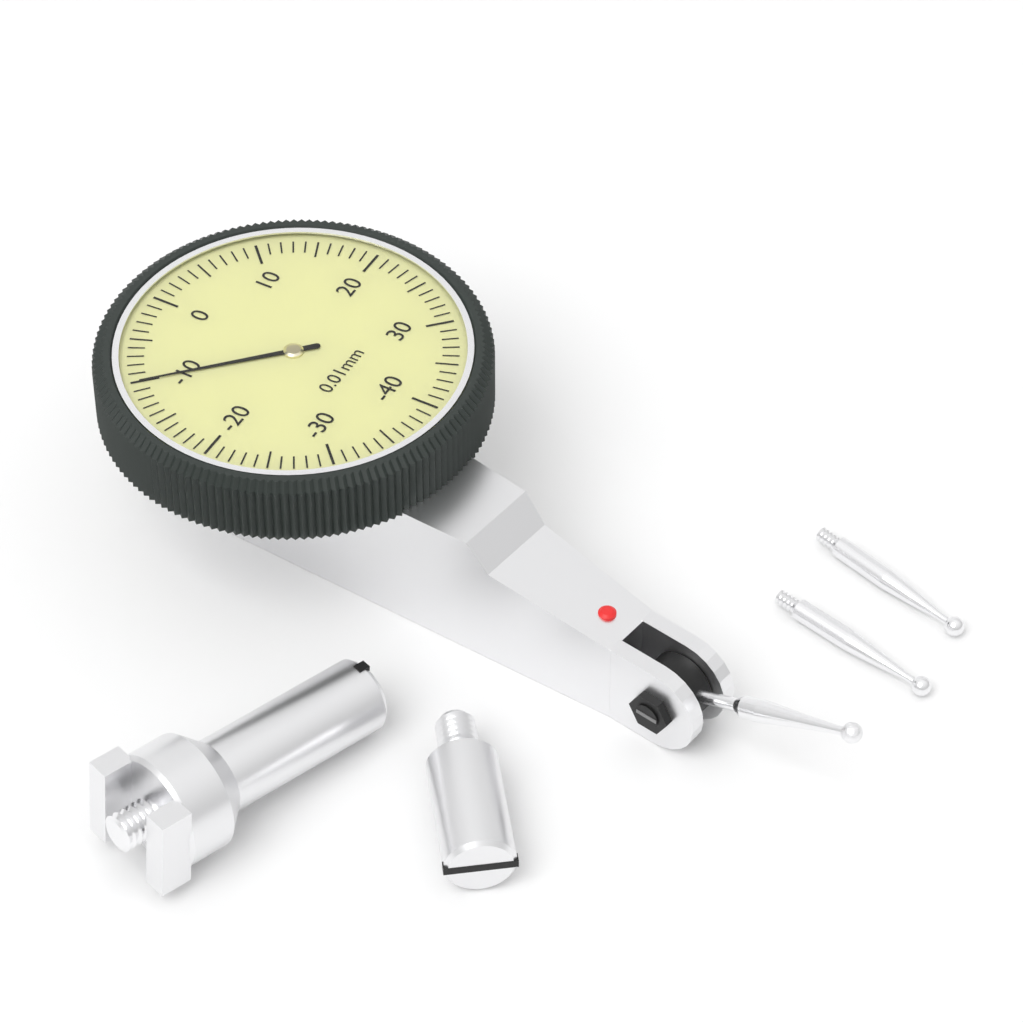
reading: -10 0.01mm
